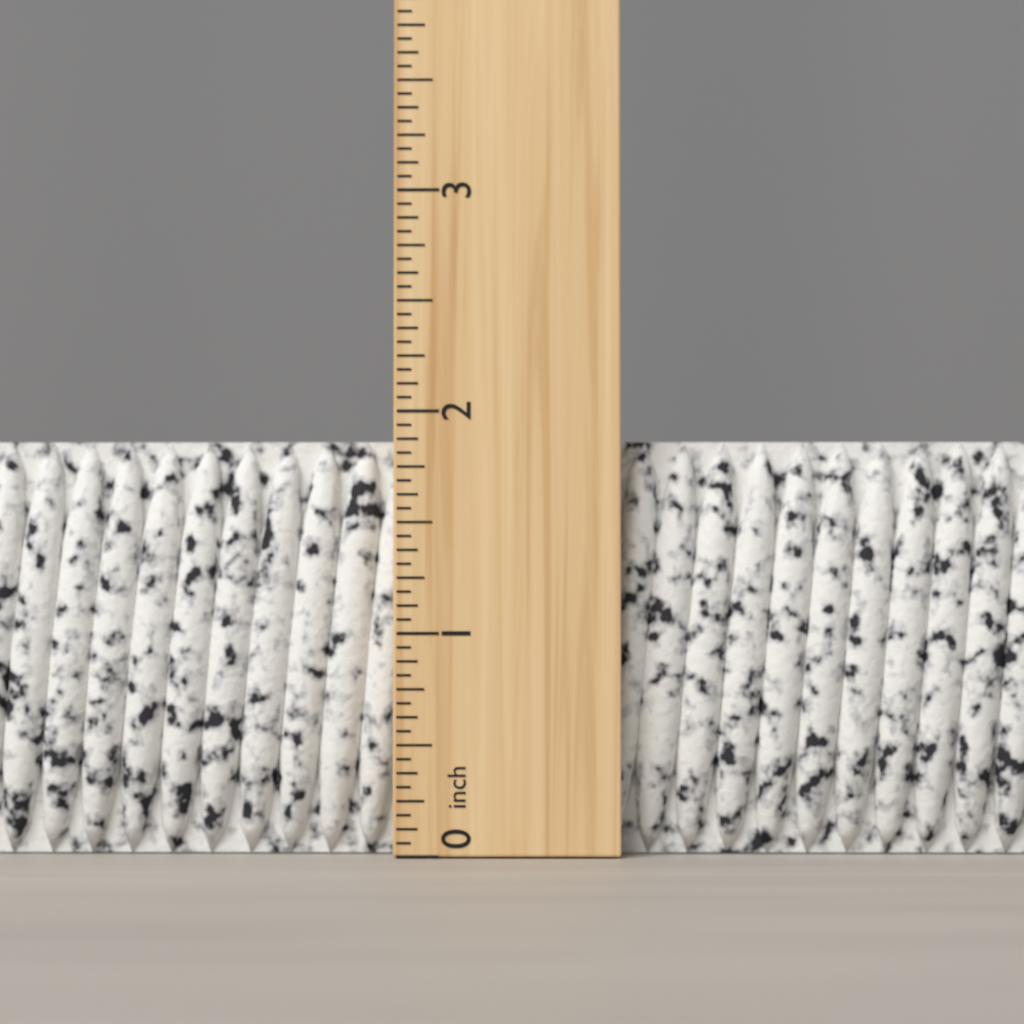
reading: 1.8750 inch
